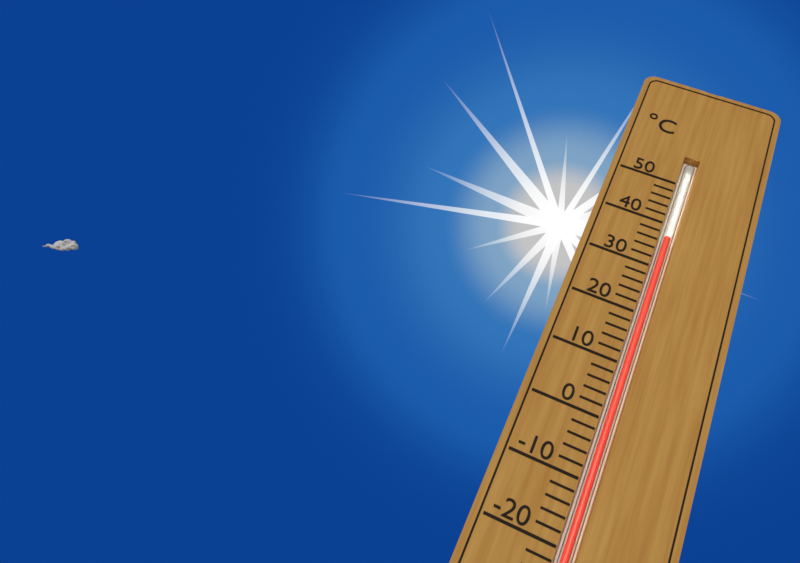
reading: 37 °C
